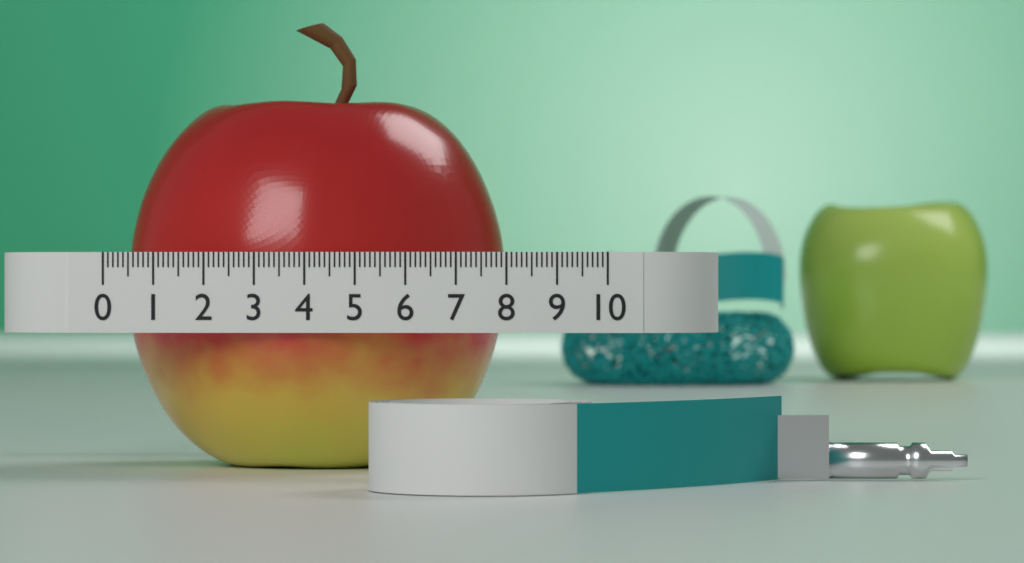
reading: 7.8 (no unit)
